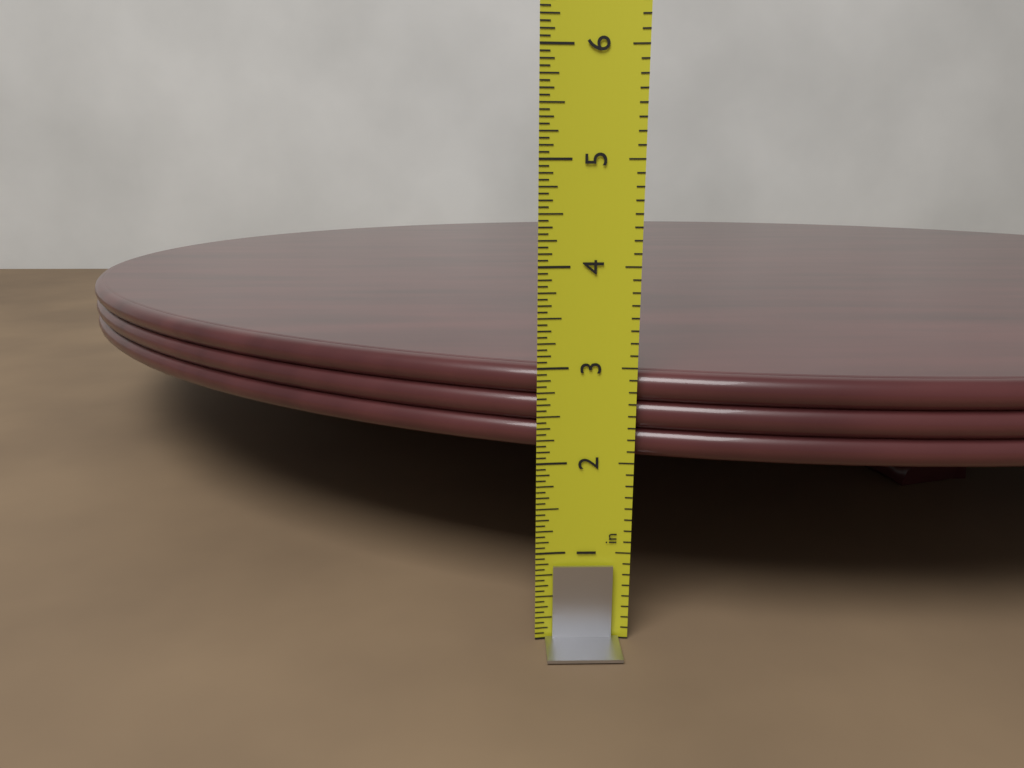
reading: 2.9375 in
